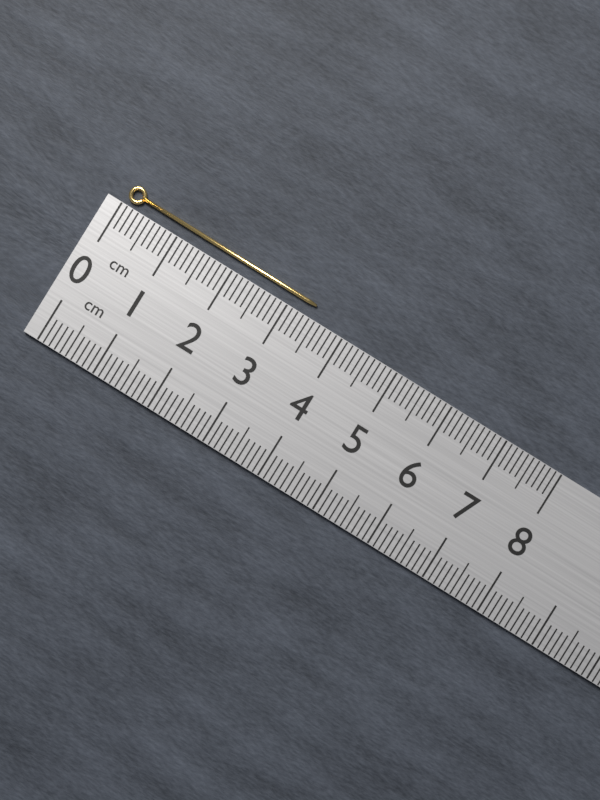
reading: 3.4 cm
